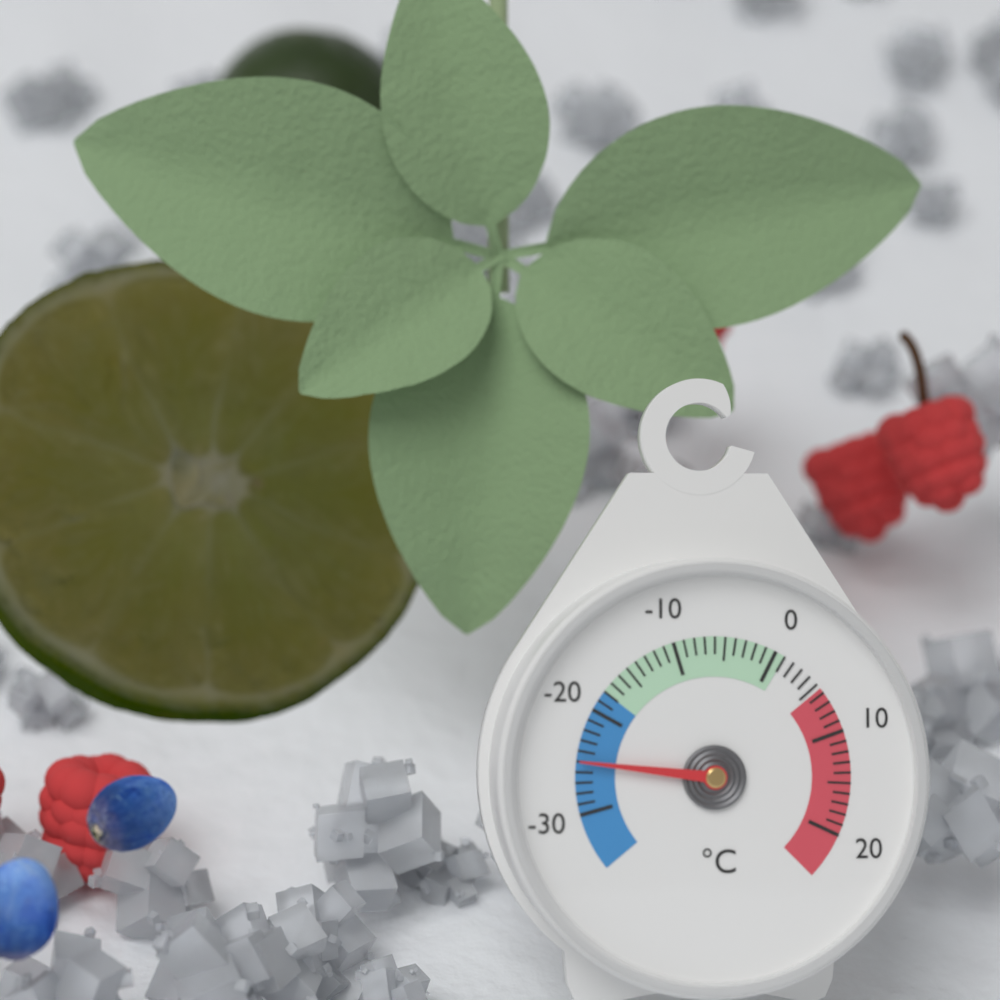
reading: -25 °C
